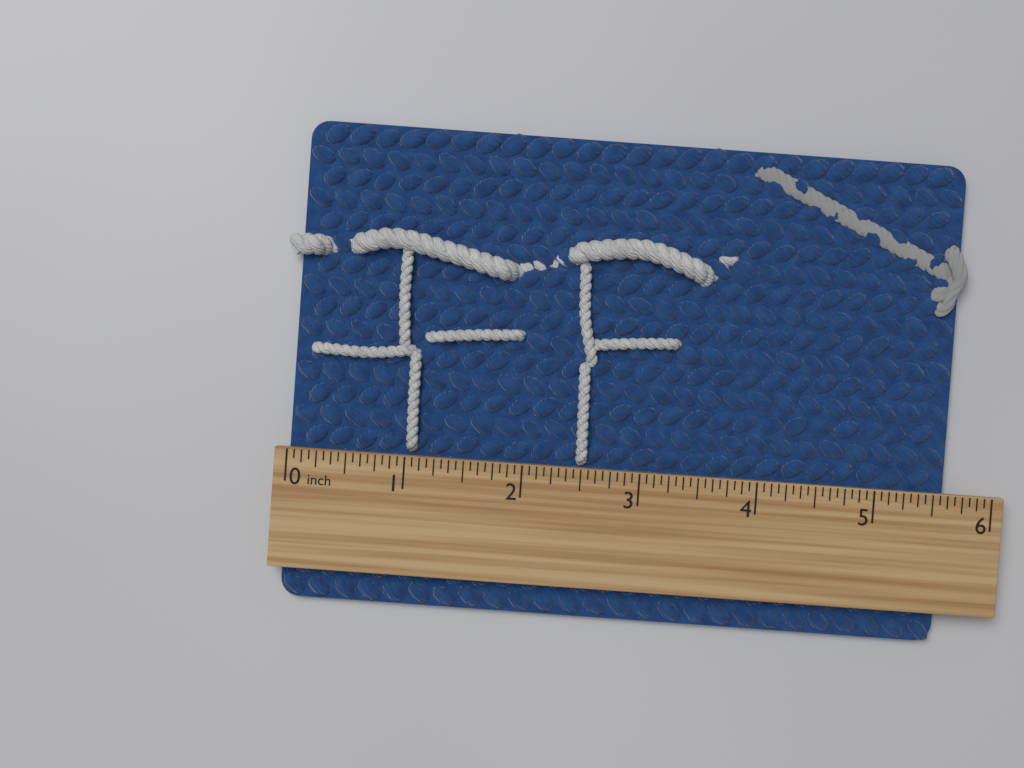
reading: 5.6250 inch
